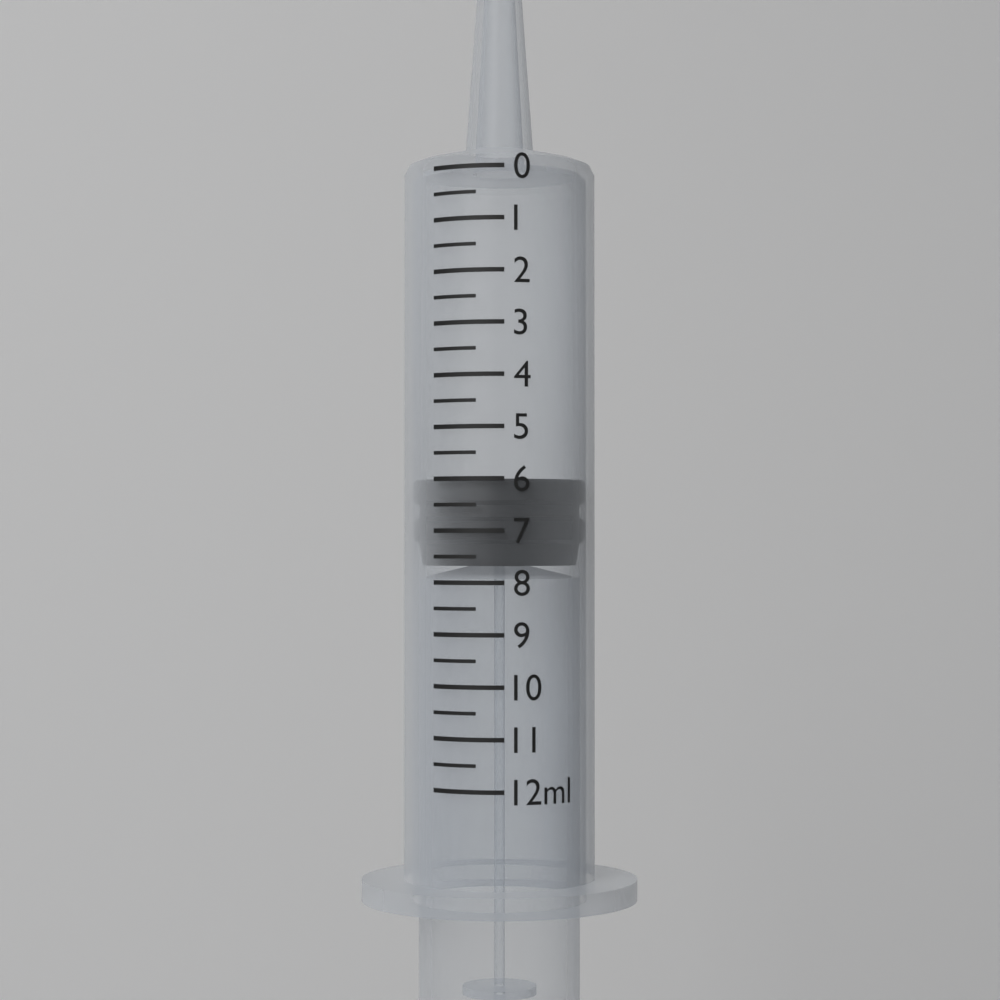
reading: 6.0 ml
